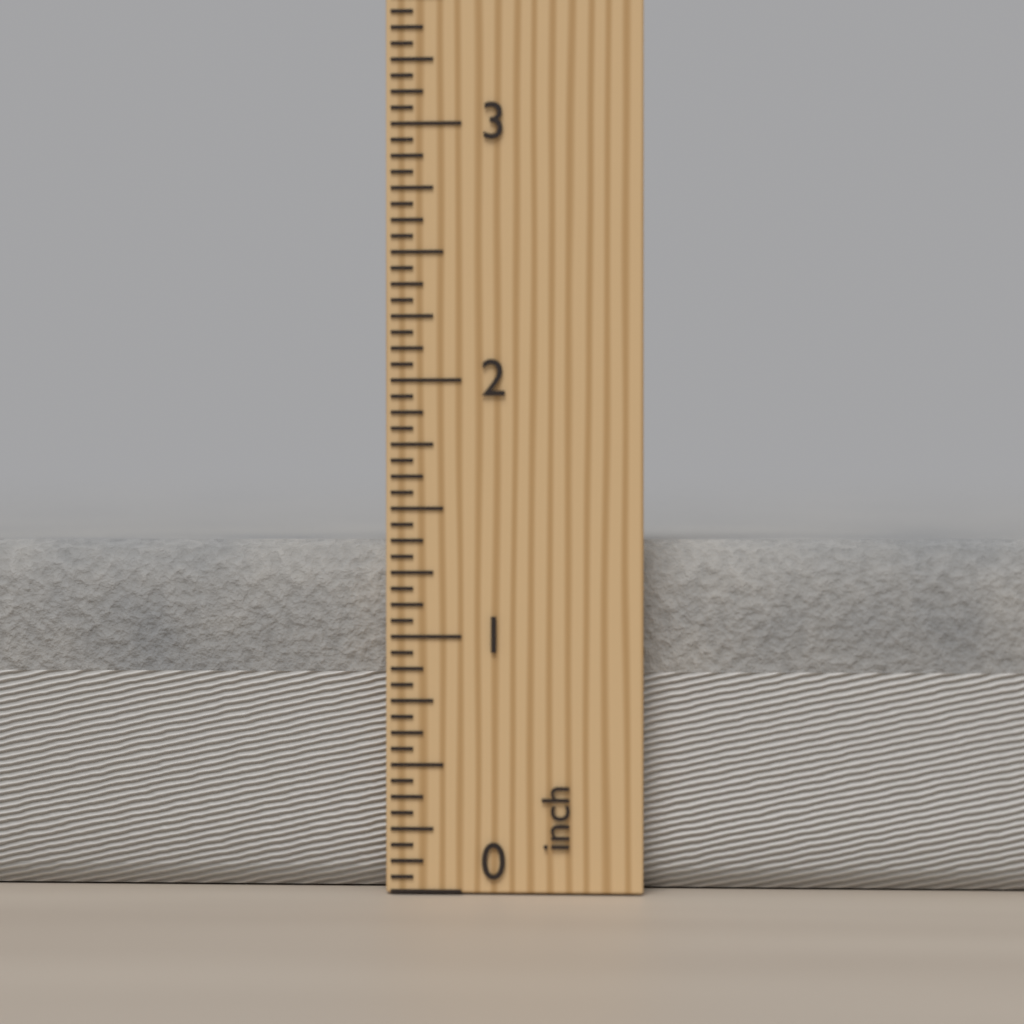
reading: 1.3750 inch
